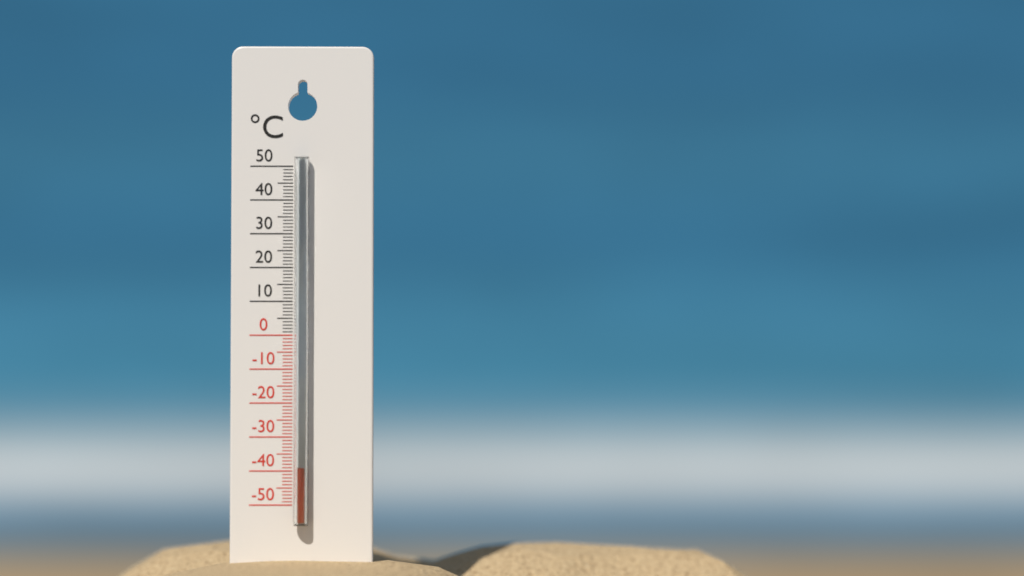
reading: -39 °C
